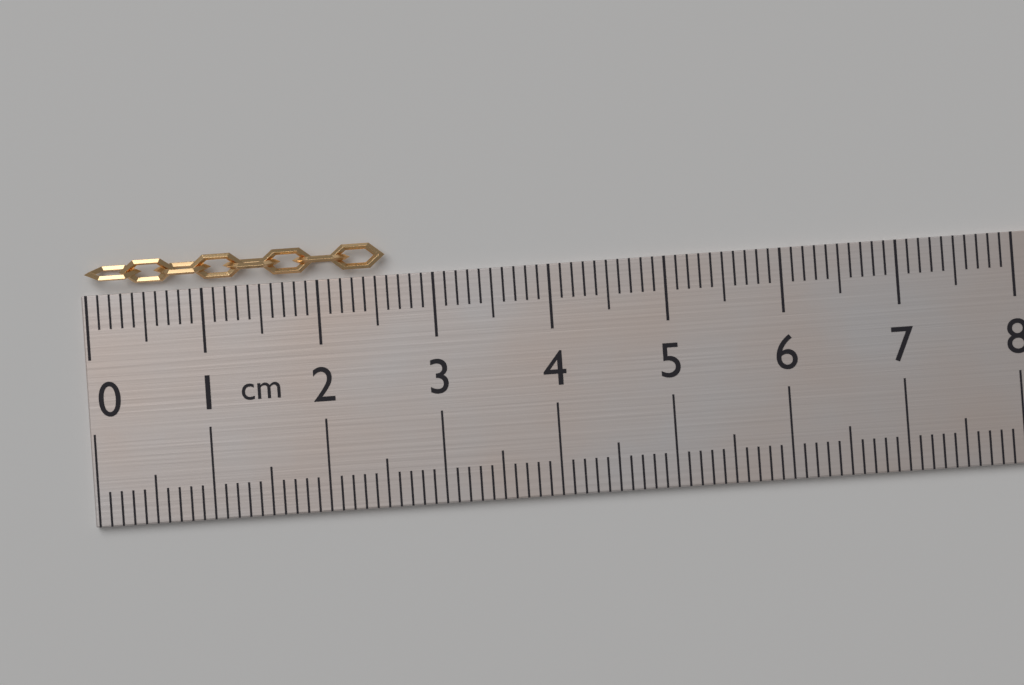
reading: 2.6 cm
